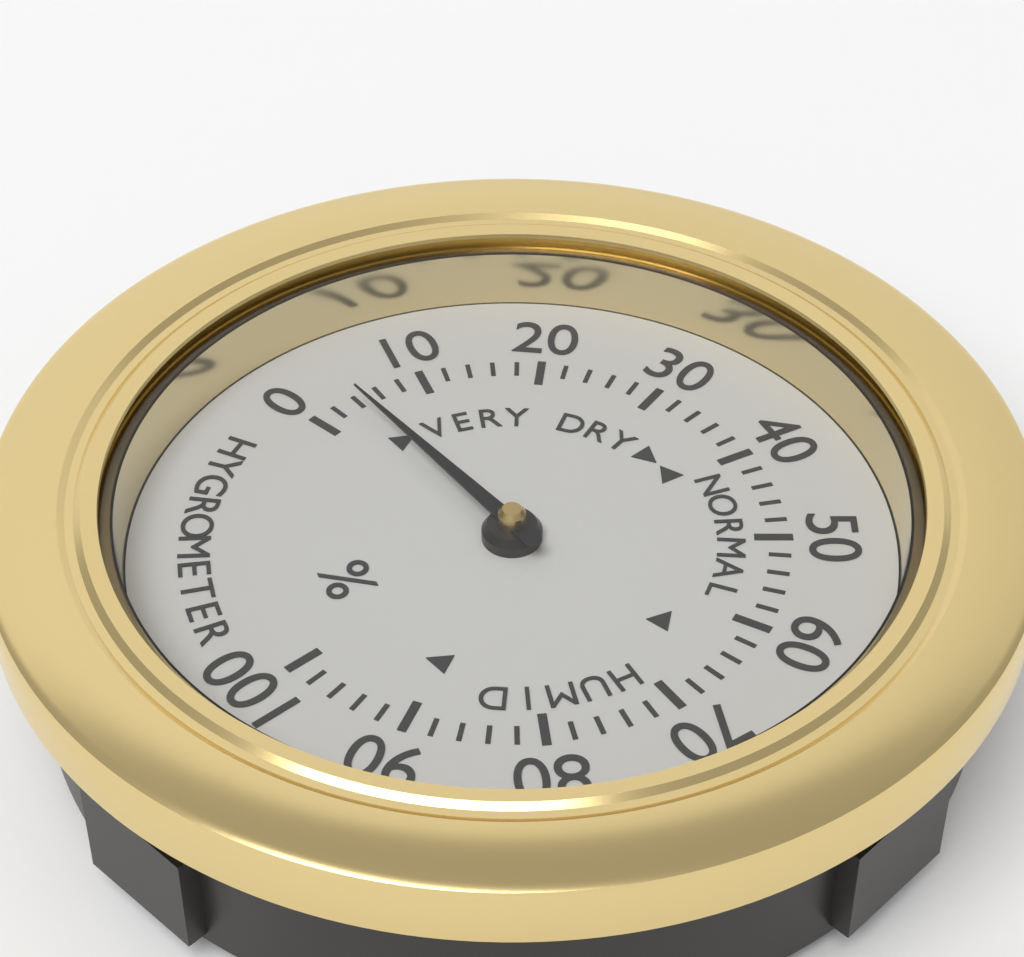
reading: 4 %
